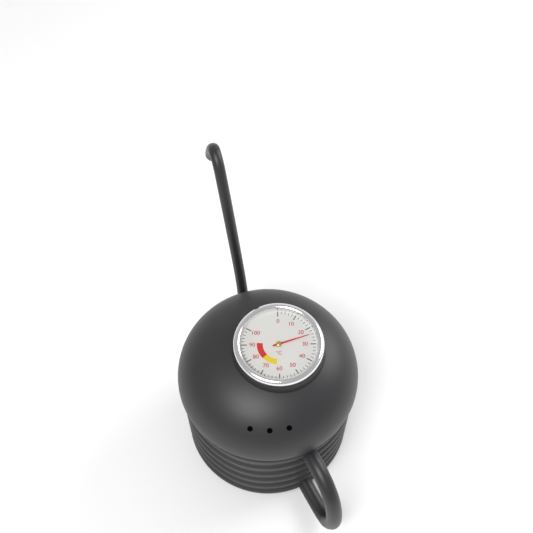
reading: 24 °C
